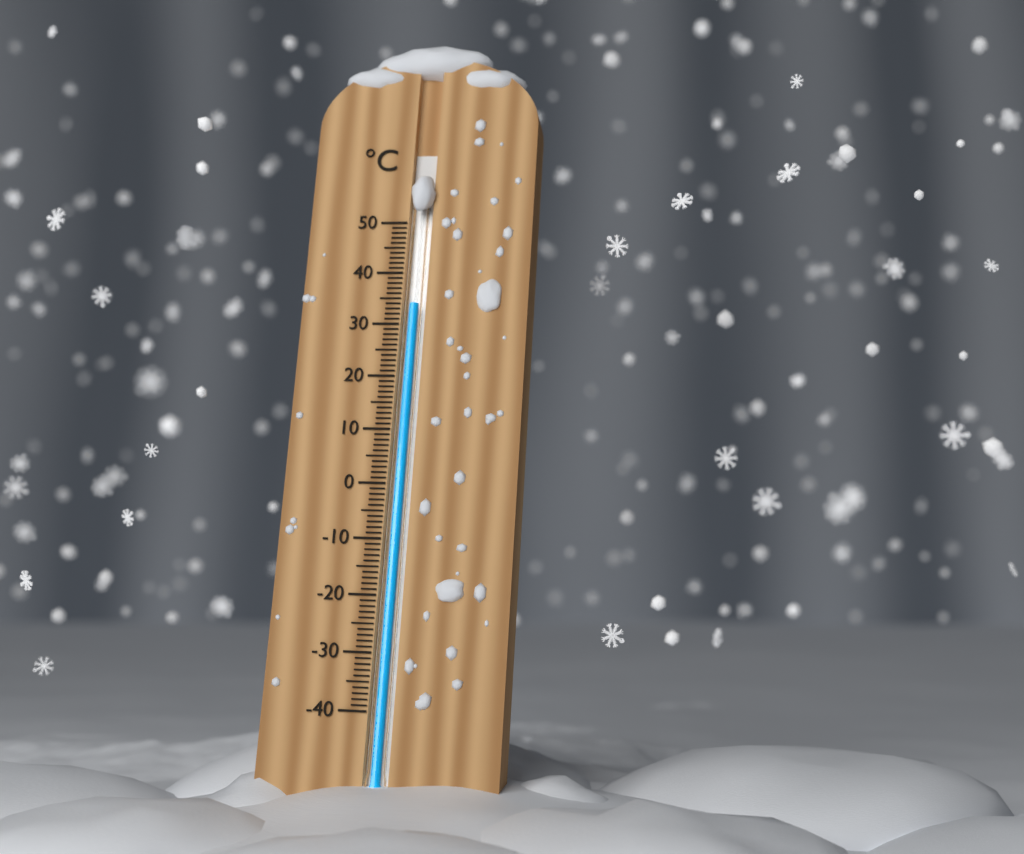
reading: 34 °C
